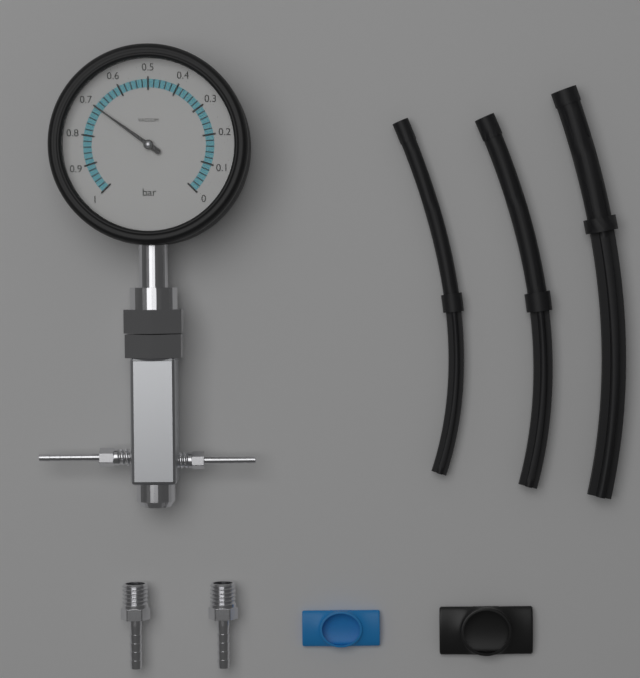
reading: 0.70 bar
